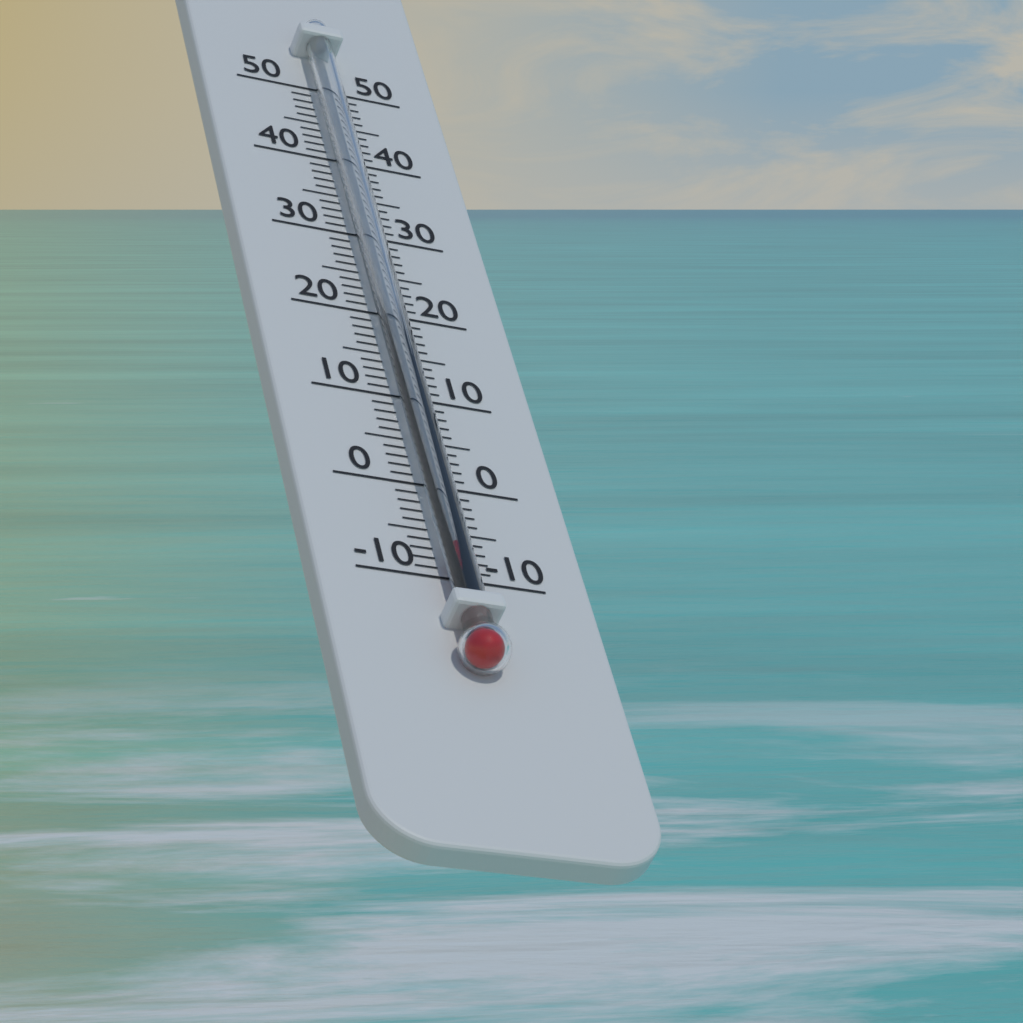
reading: -8 °C
